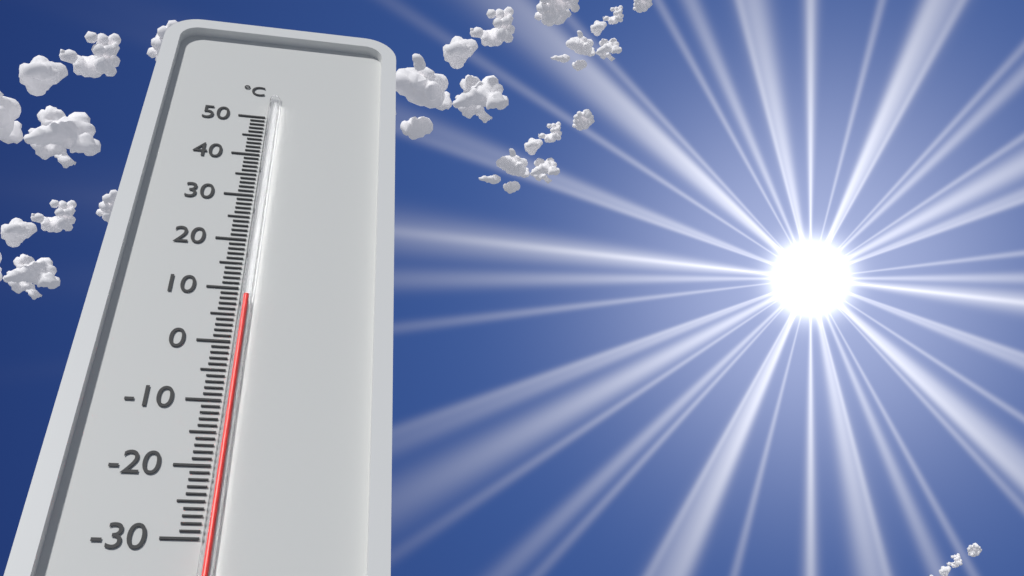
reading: 8 °C
